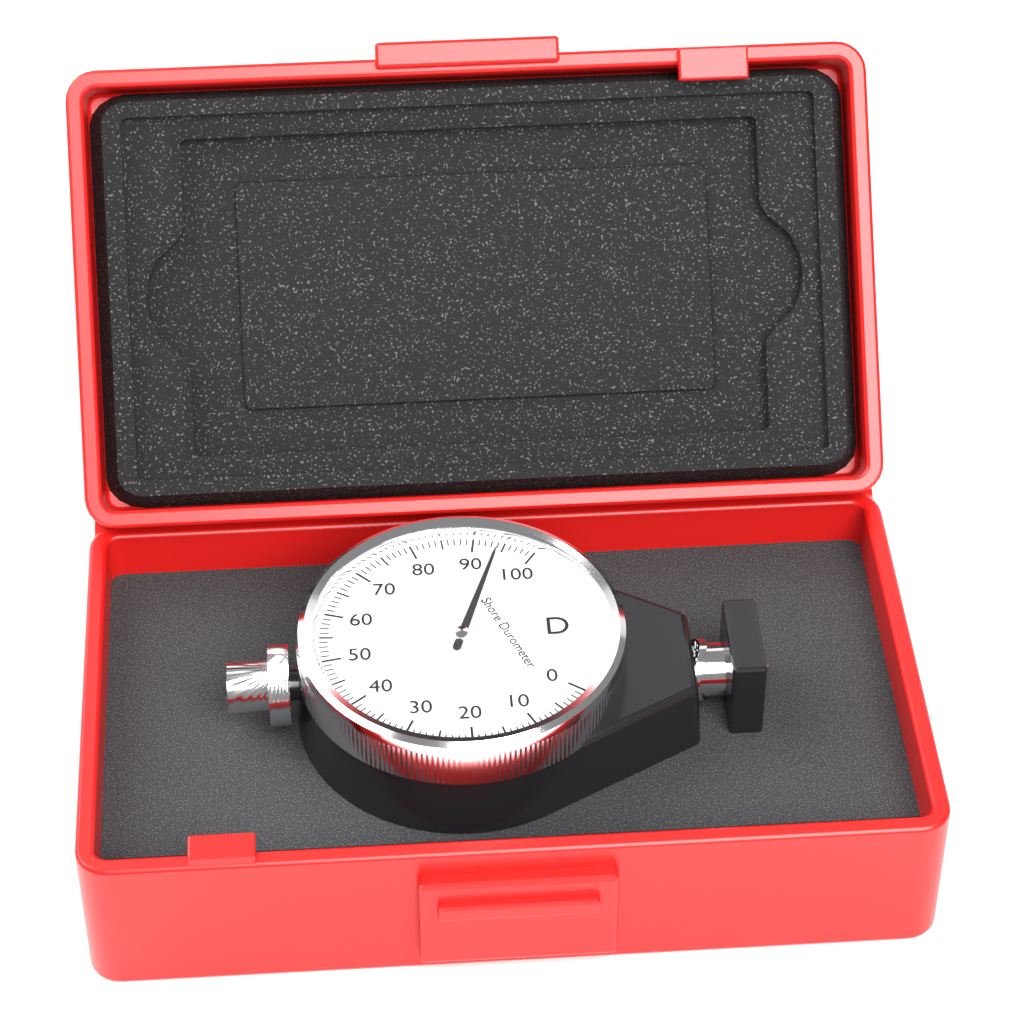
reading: 94 Shore D
